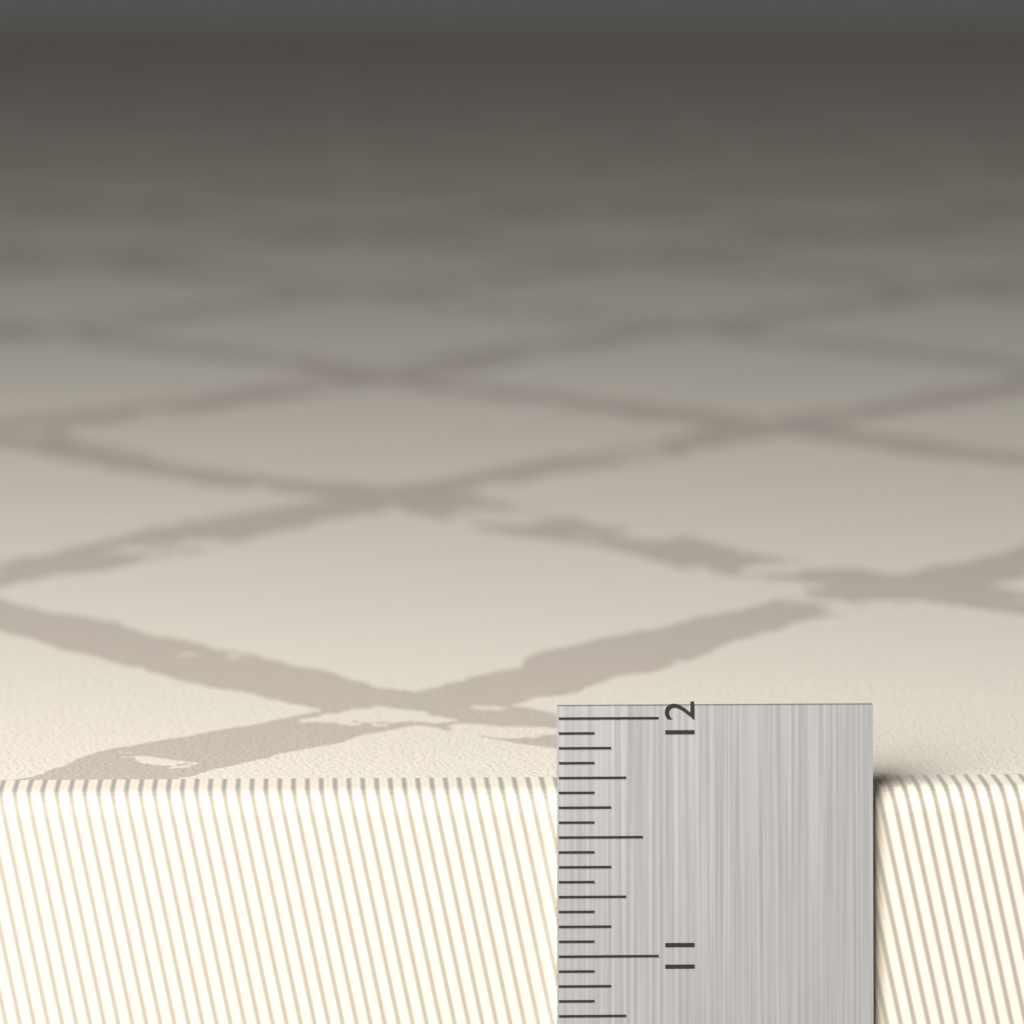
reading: 11.6875 in
